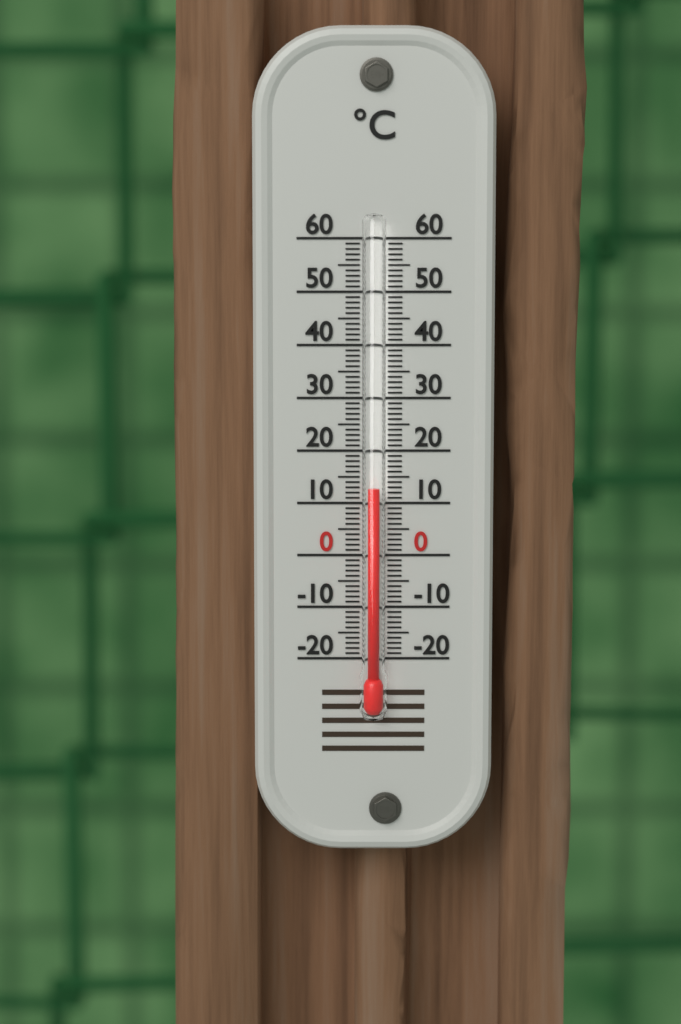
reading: 13 °C
